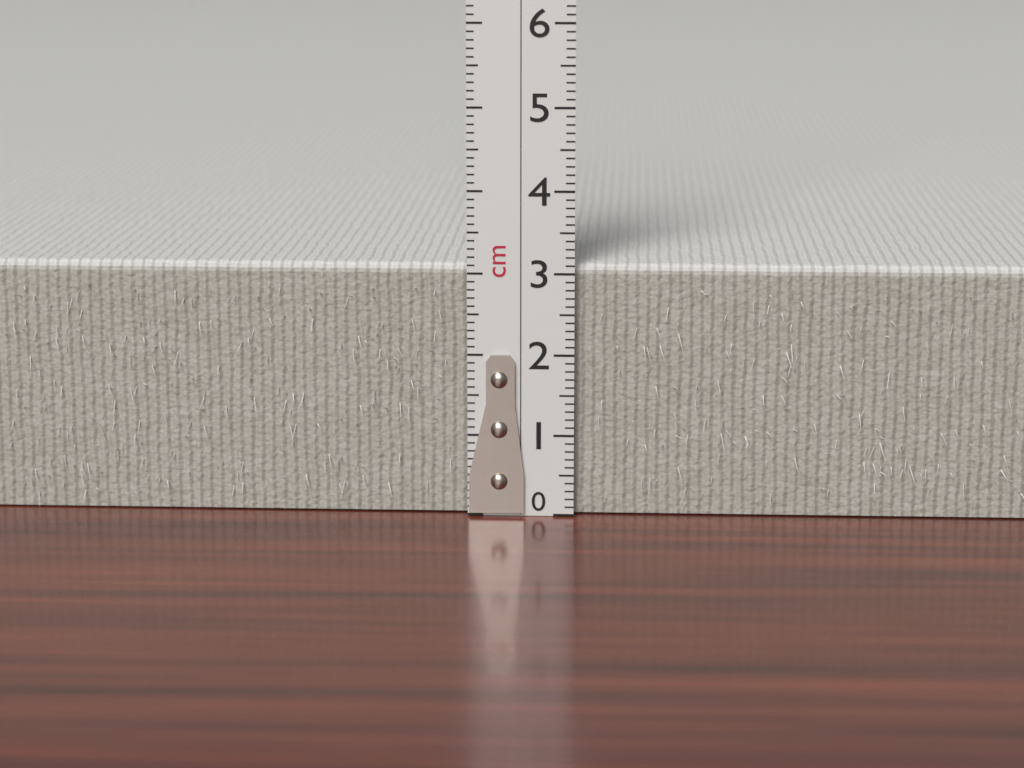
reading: 3.1 cm
